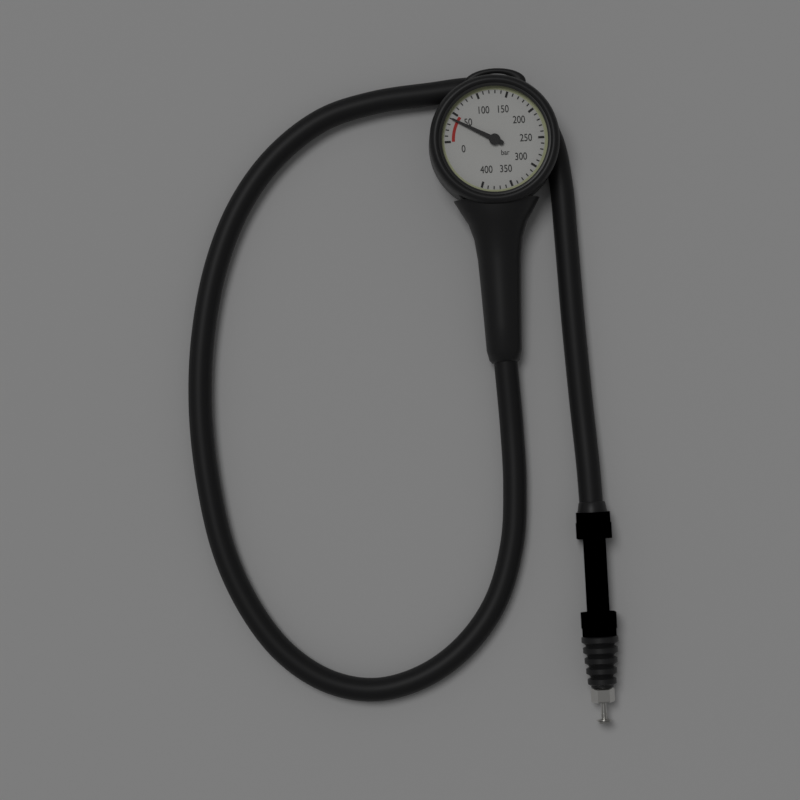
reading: 40 bar
